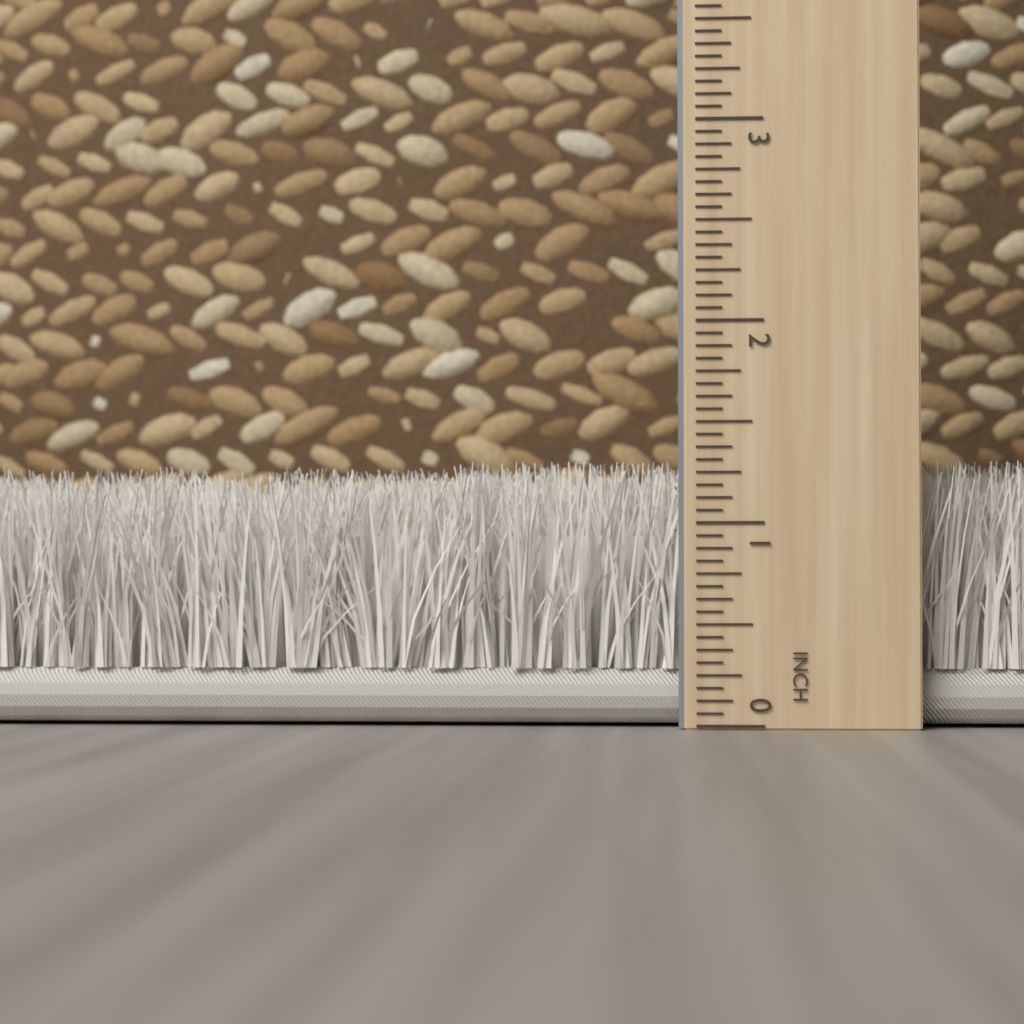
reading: 1.3125 inch
